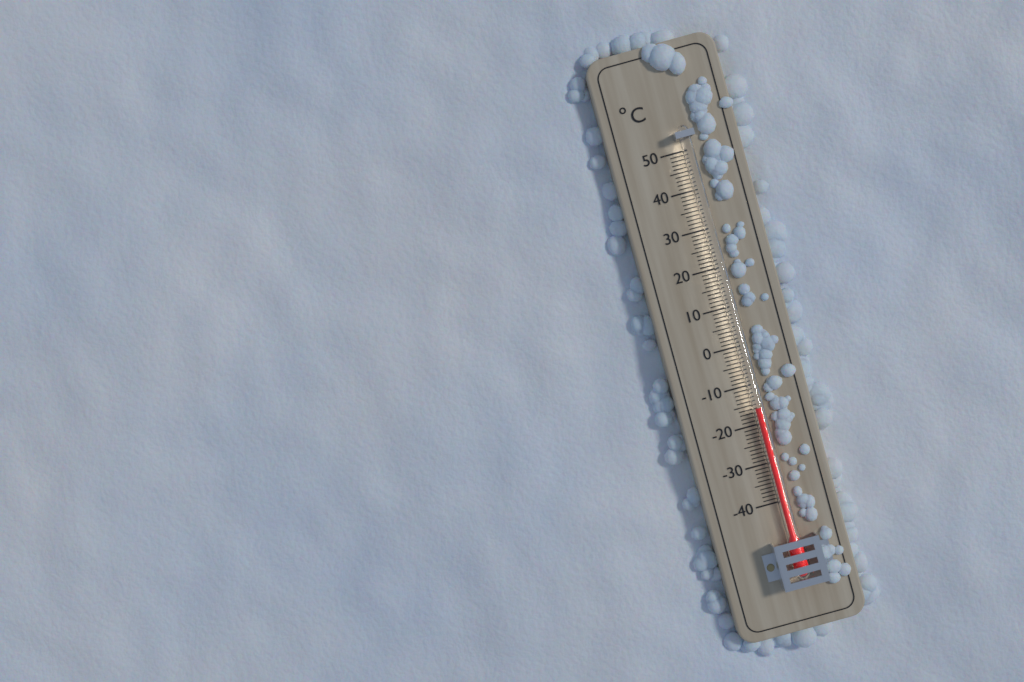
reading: -16 °C
